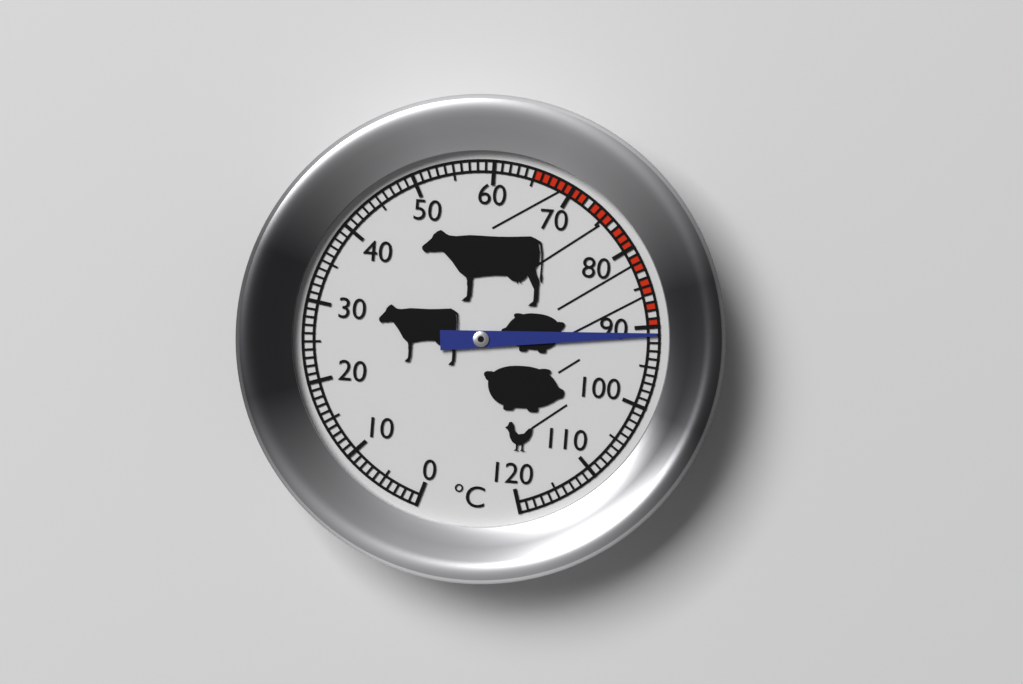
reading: 91 °C
